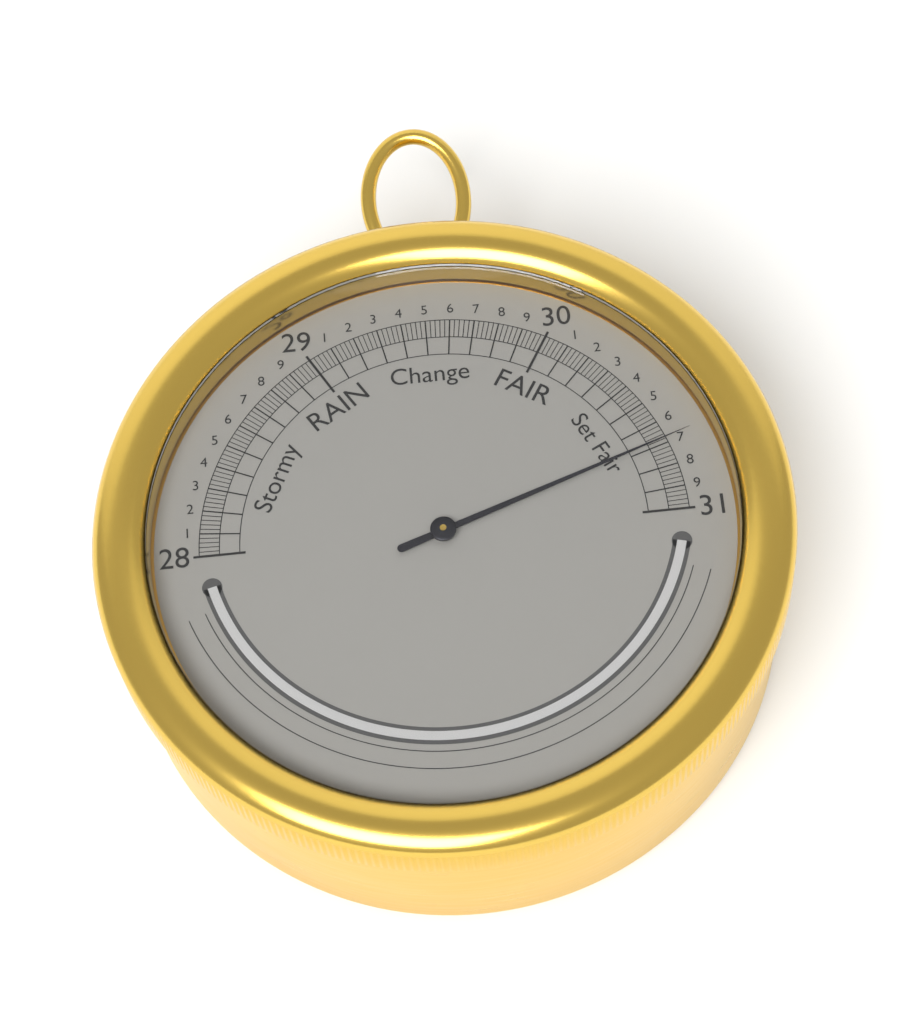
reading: 30.68 inHg
